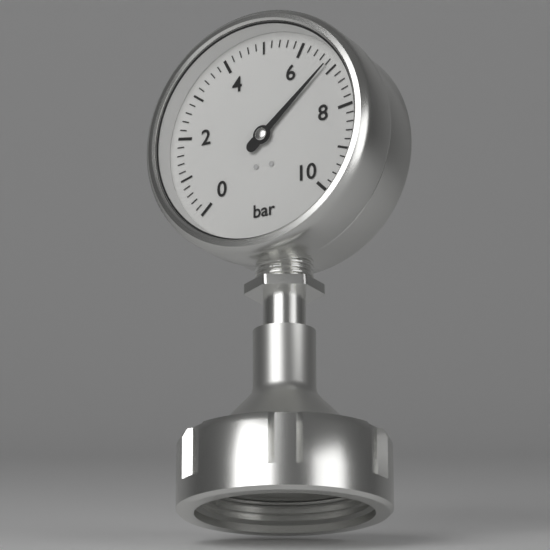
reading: 6.8 bar
